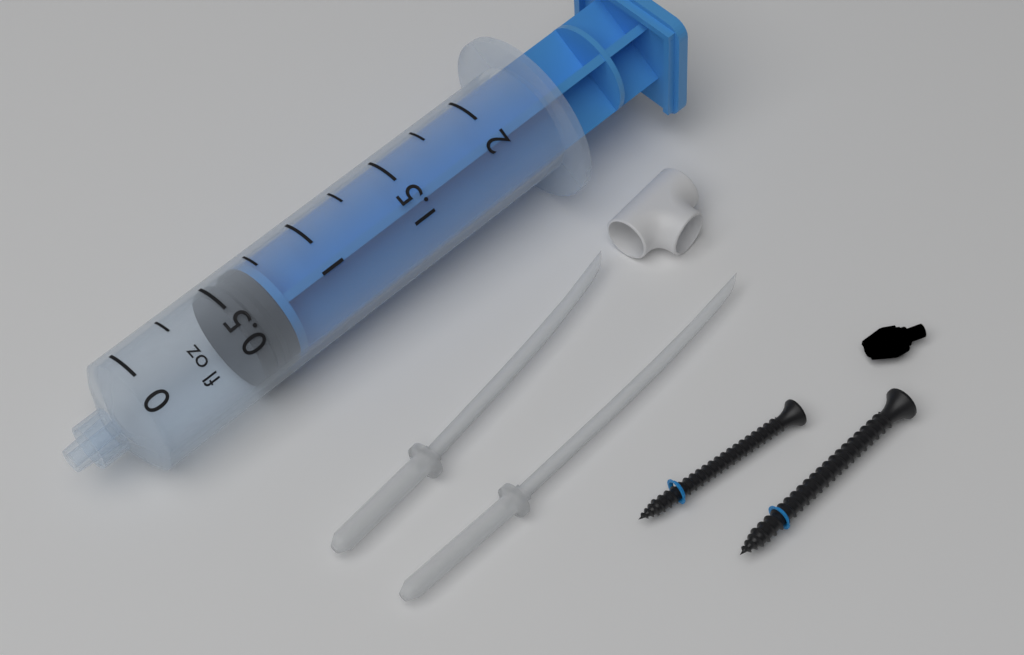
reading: 0.50 fl oz
